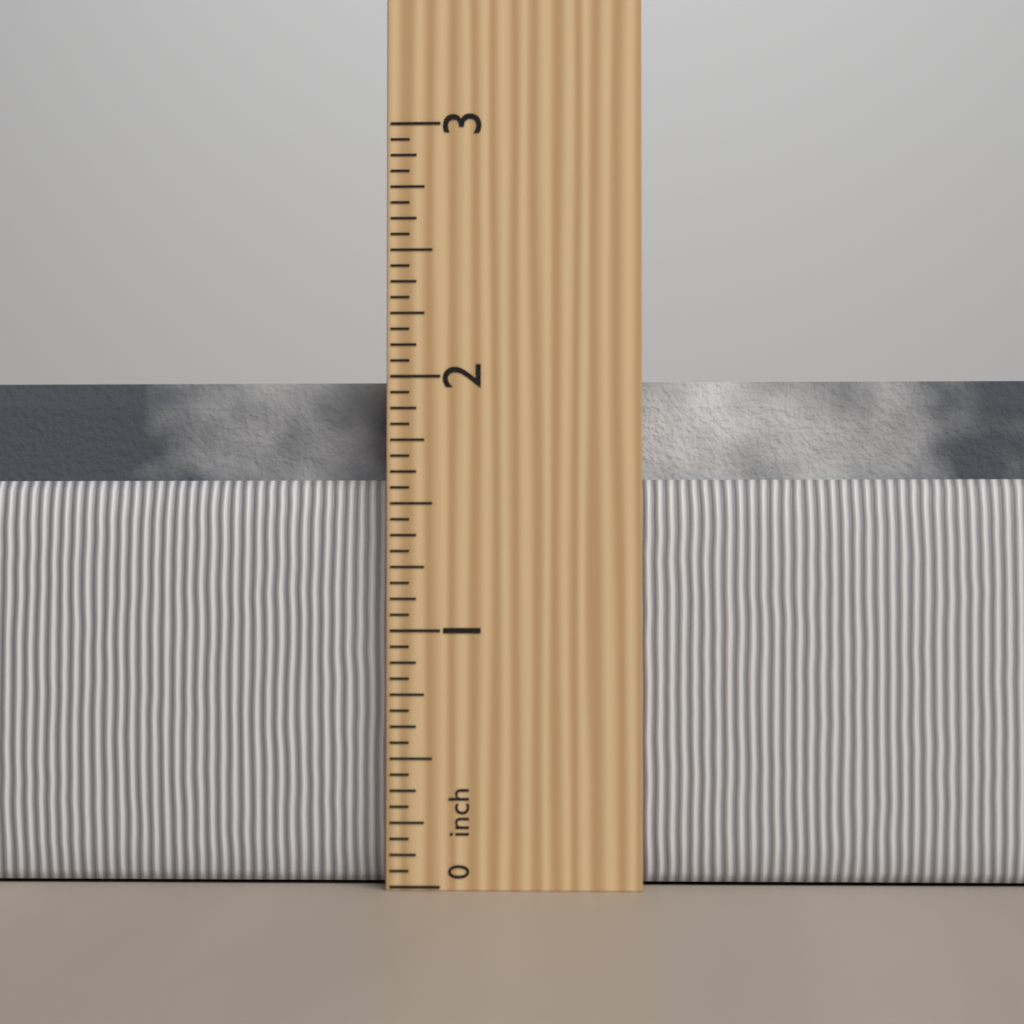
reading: 2.0000 in
